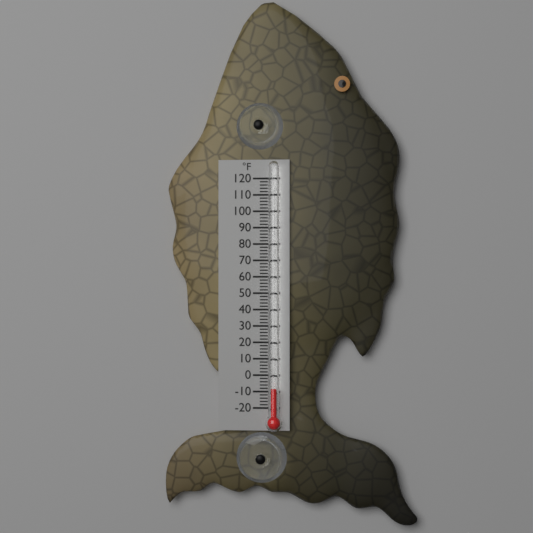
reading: -8 °F
